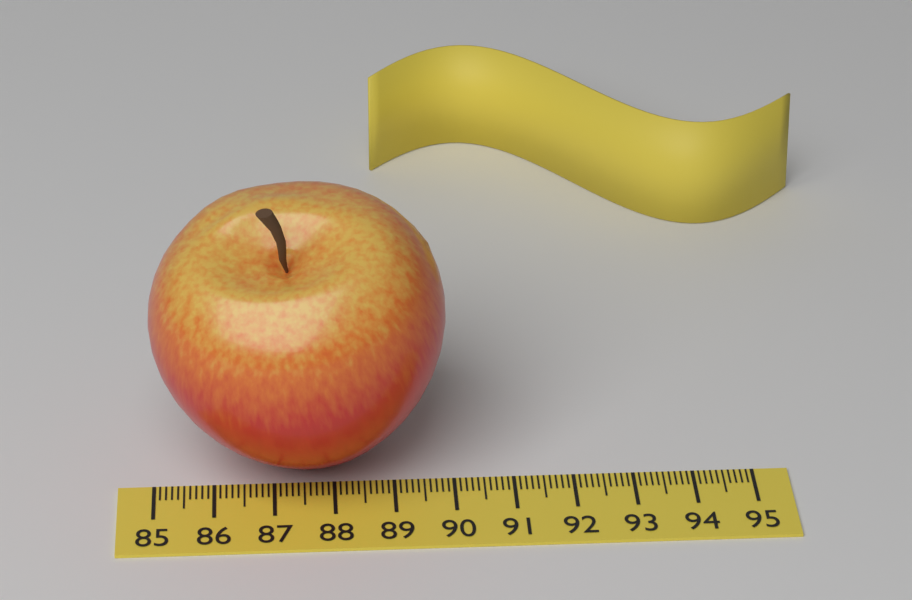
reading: 89.9 (no unit)
